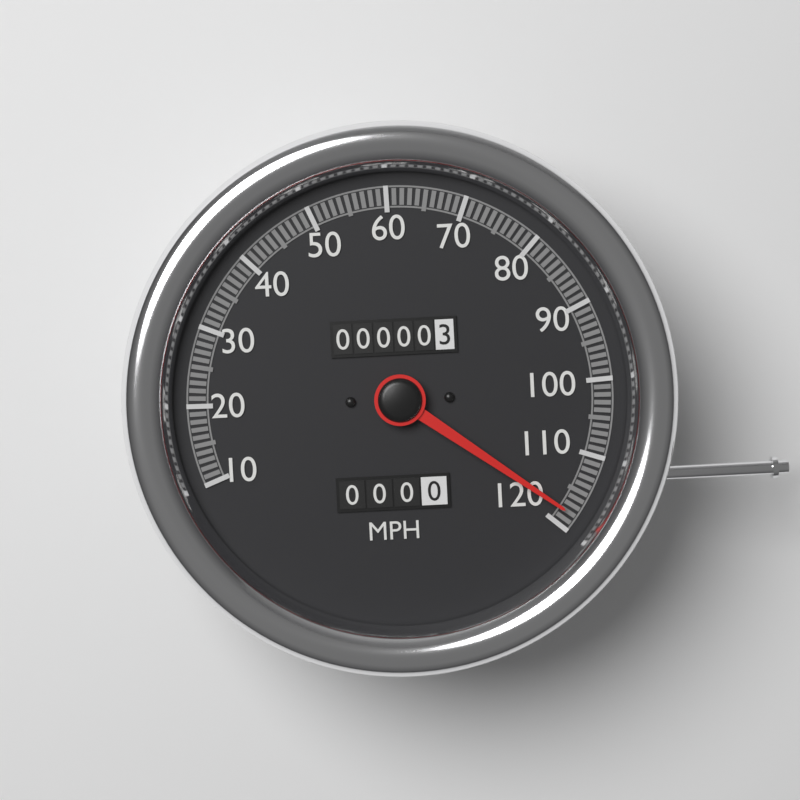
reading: 118 MPH
